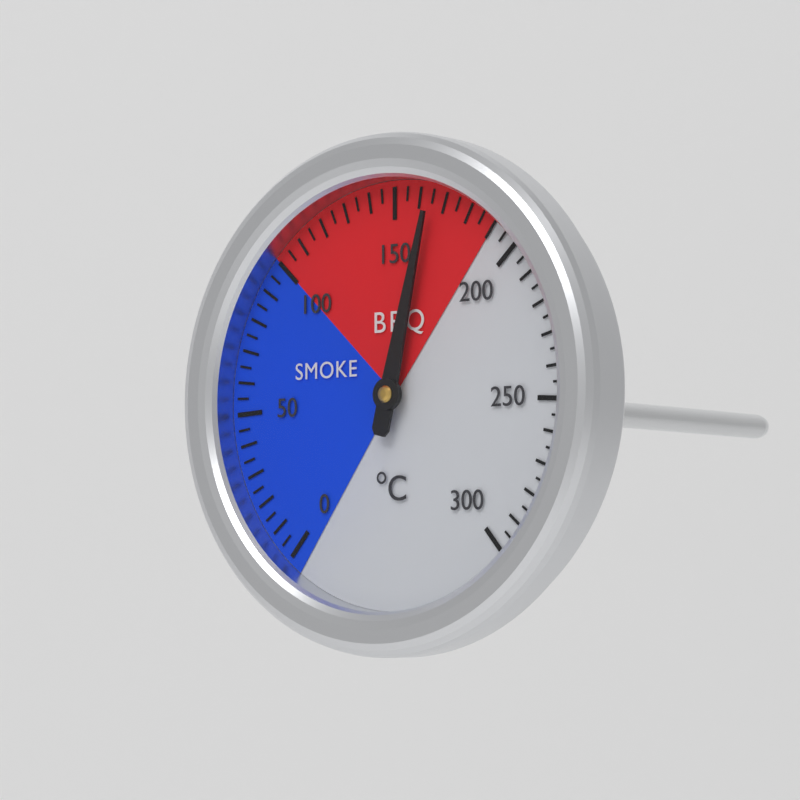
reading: 165 °C
